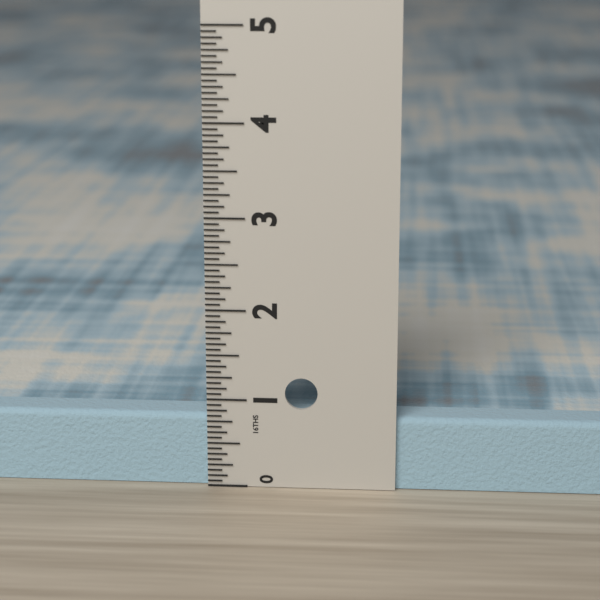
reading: 0.8125 in
